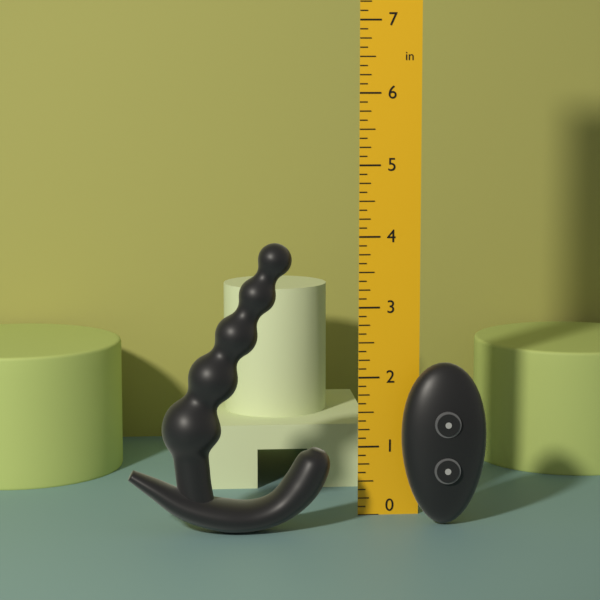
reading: 4.000 in
